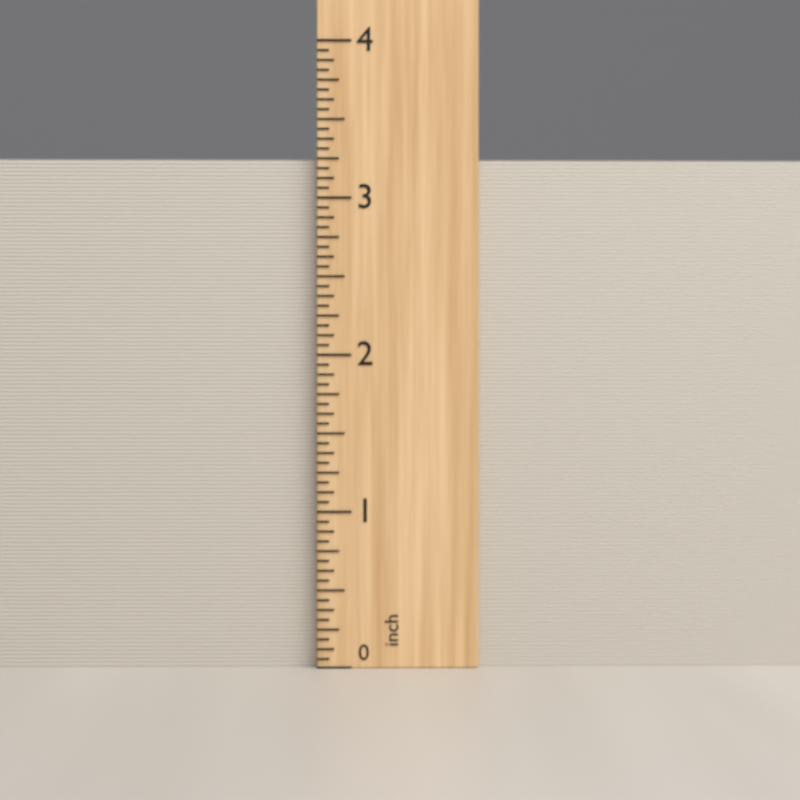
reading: 3.2500 inch
